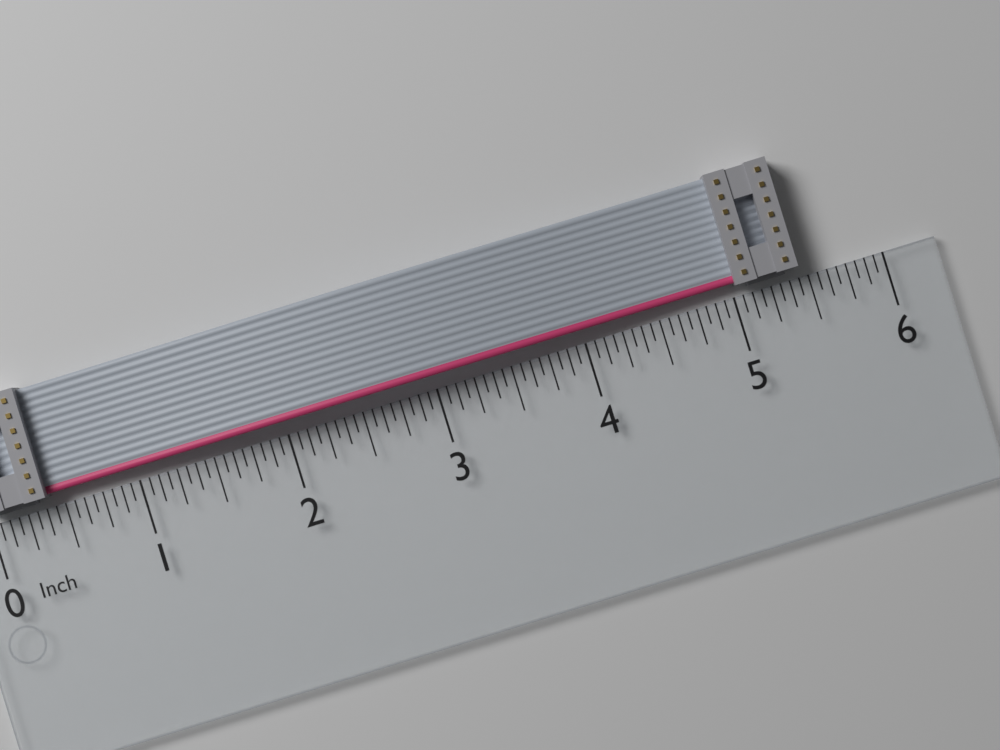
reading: 5.4375 in
